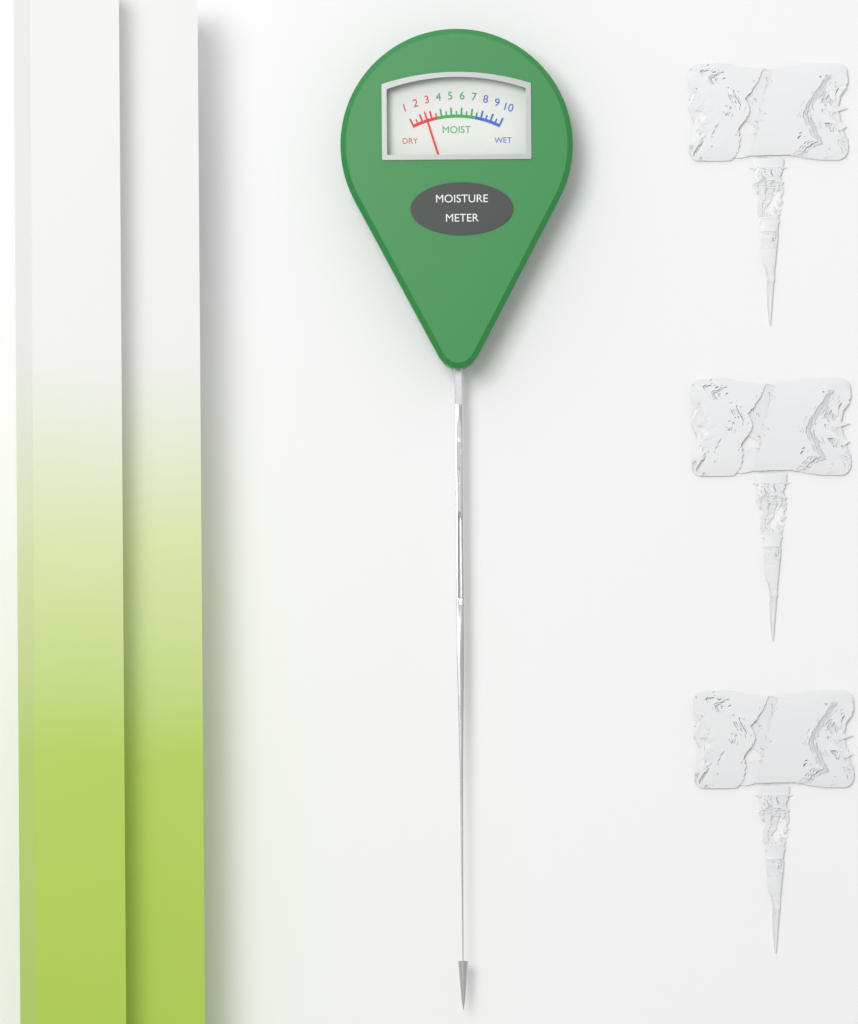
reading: 2.5 (no unit)
